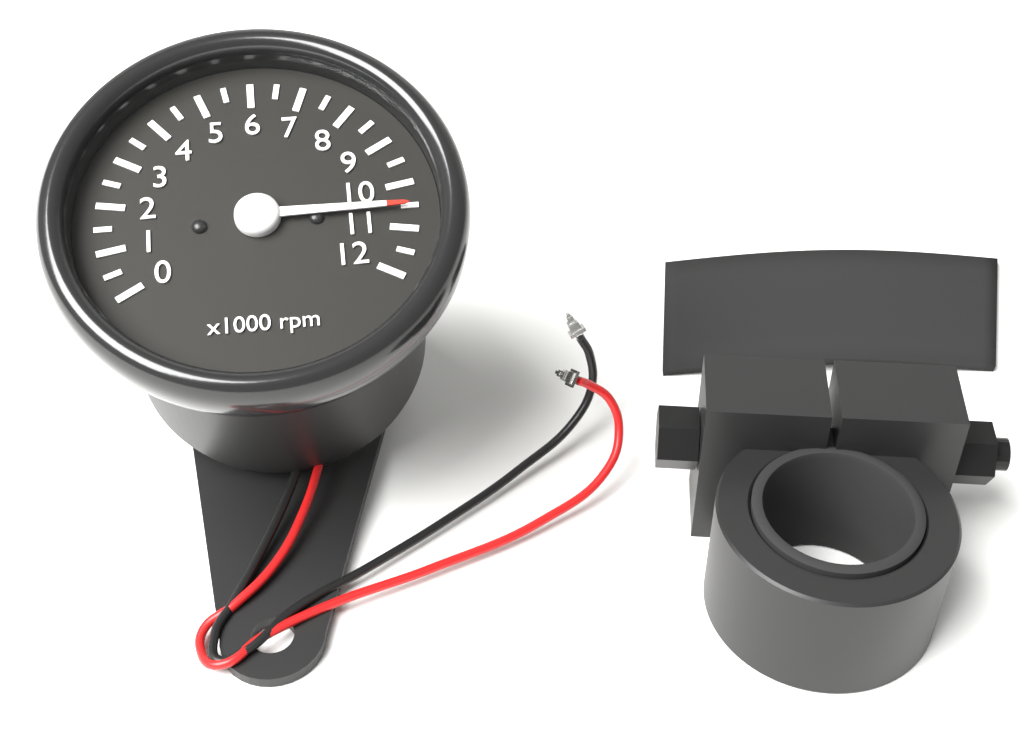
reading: 10.5 x1000 rpm
